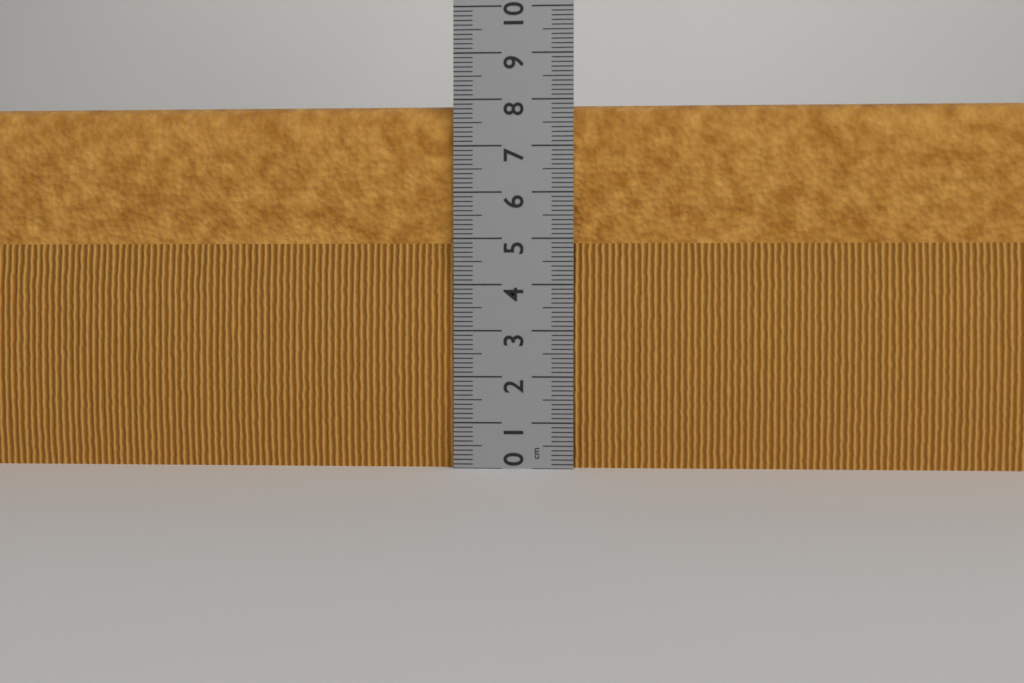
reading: 7.9 cm
